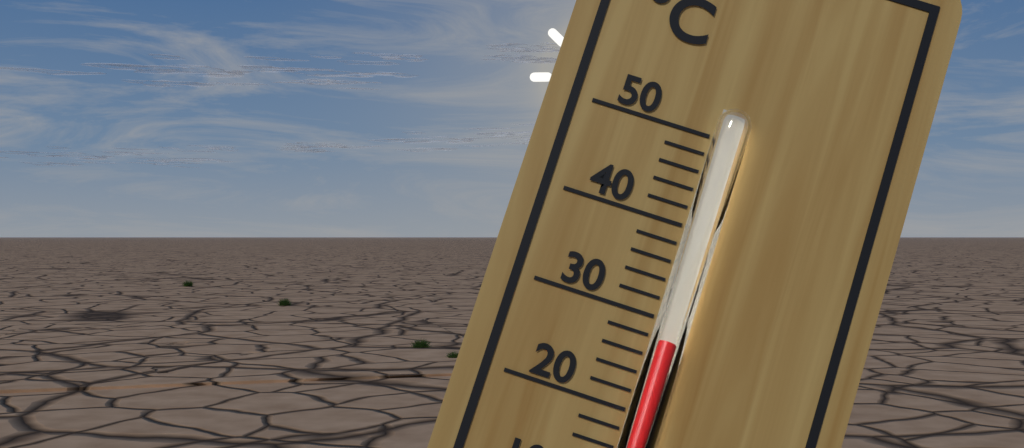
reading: 28 °C
